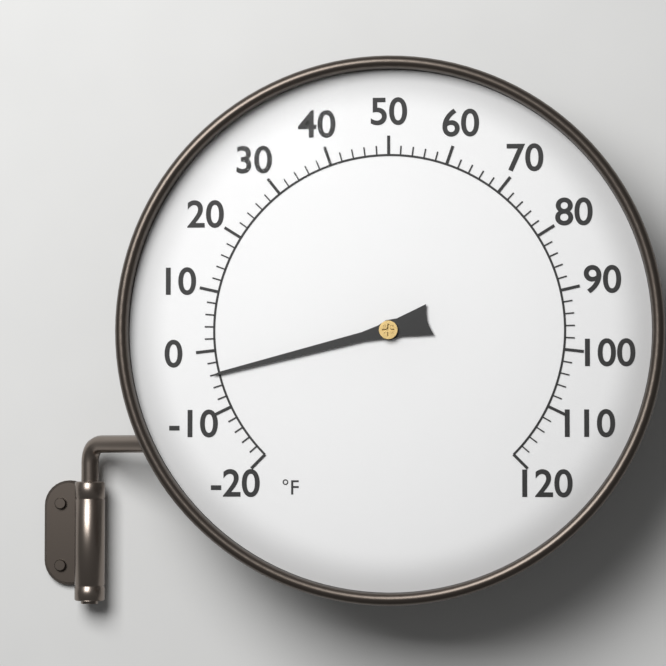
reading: -4 °F
